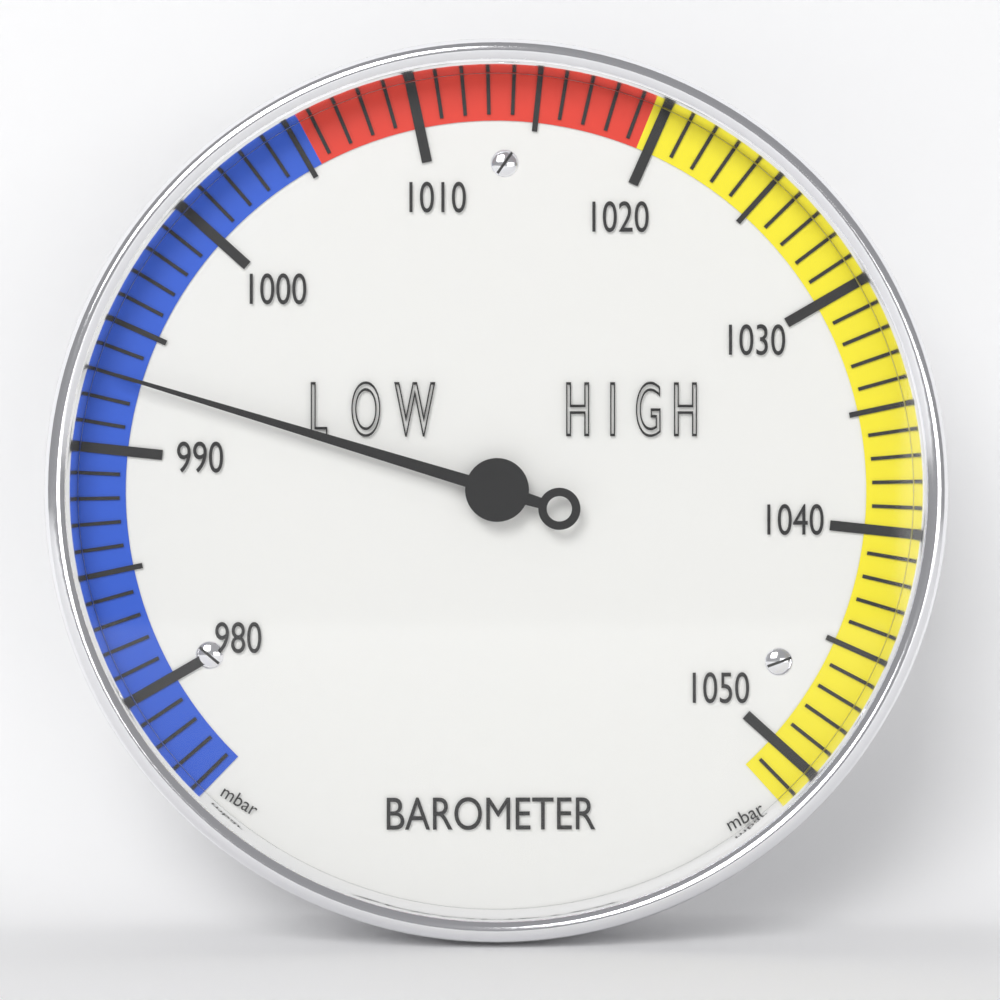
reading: 993 mbar
